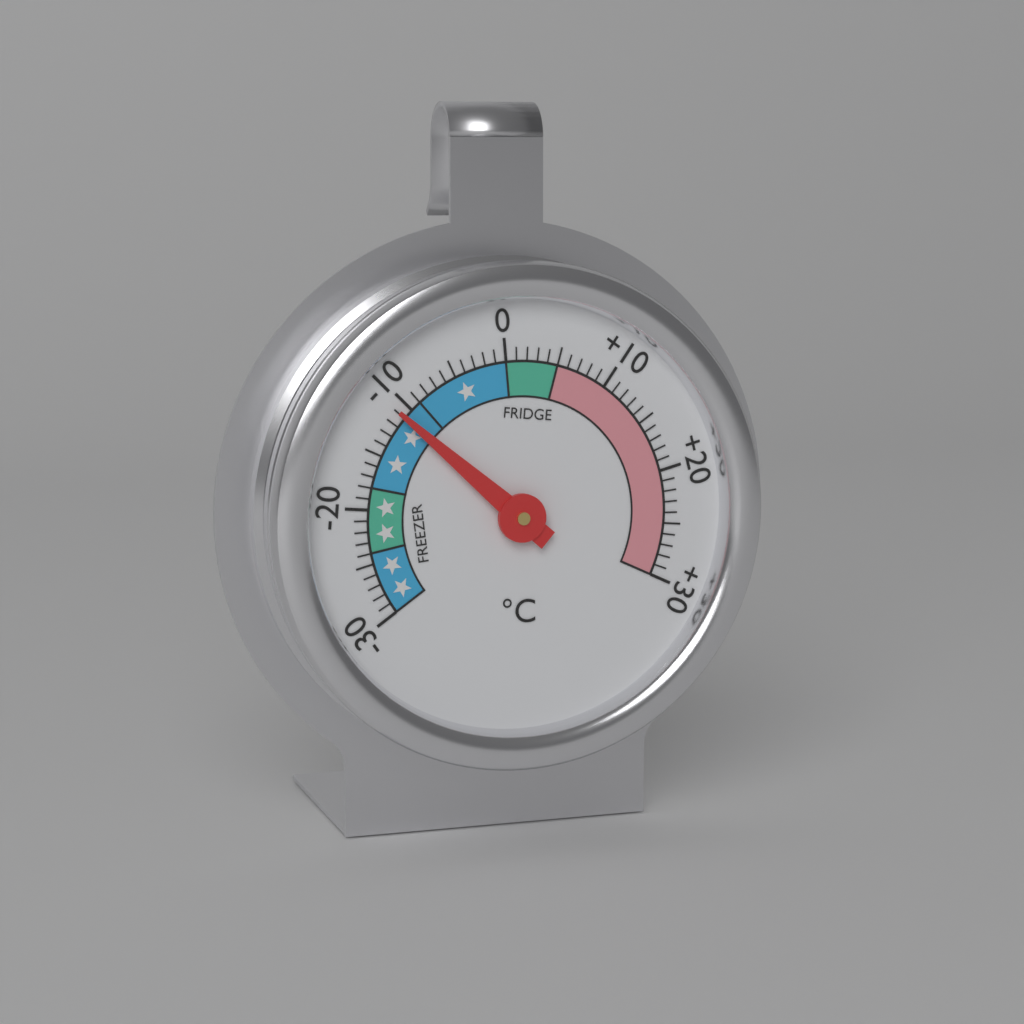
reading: -11 °C
